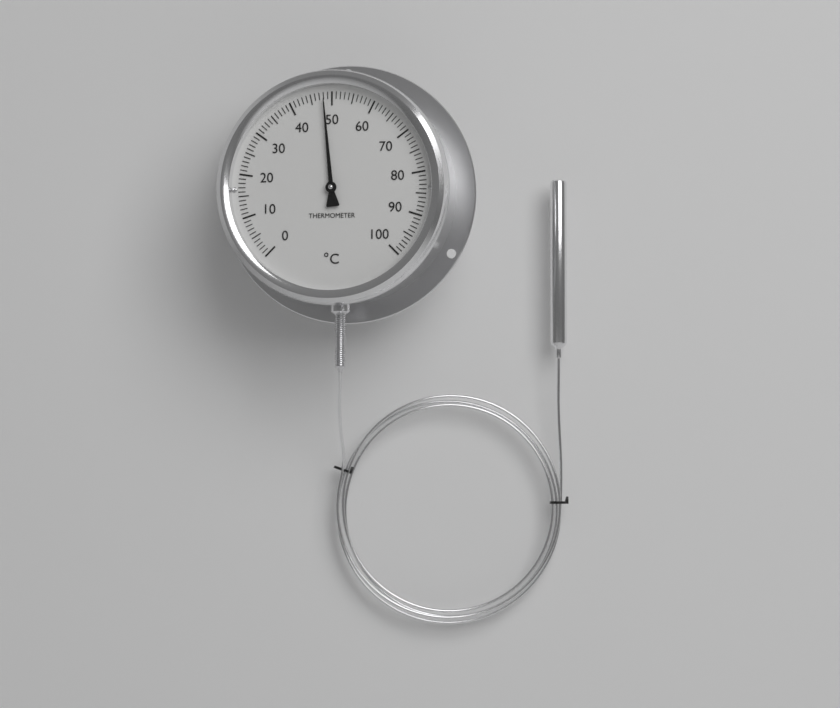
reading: 48 °C
